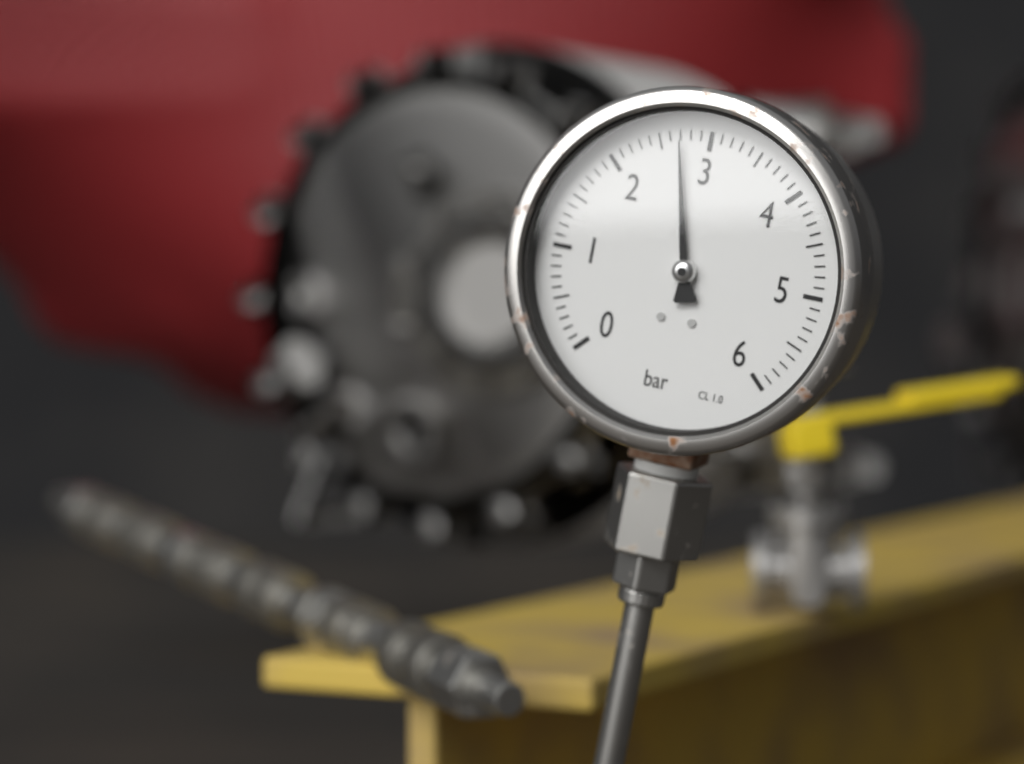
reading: 2.7 bar
